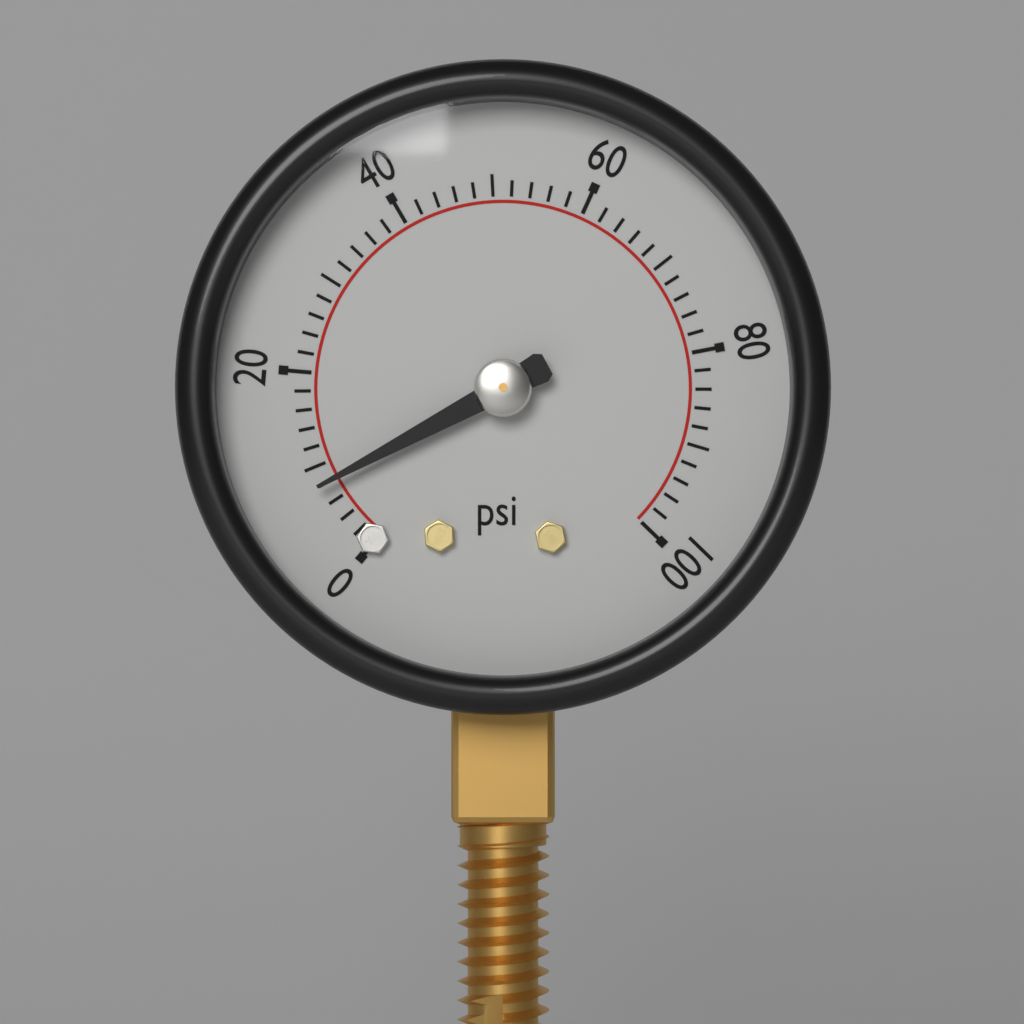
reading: 8 psi
